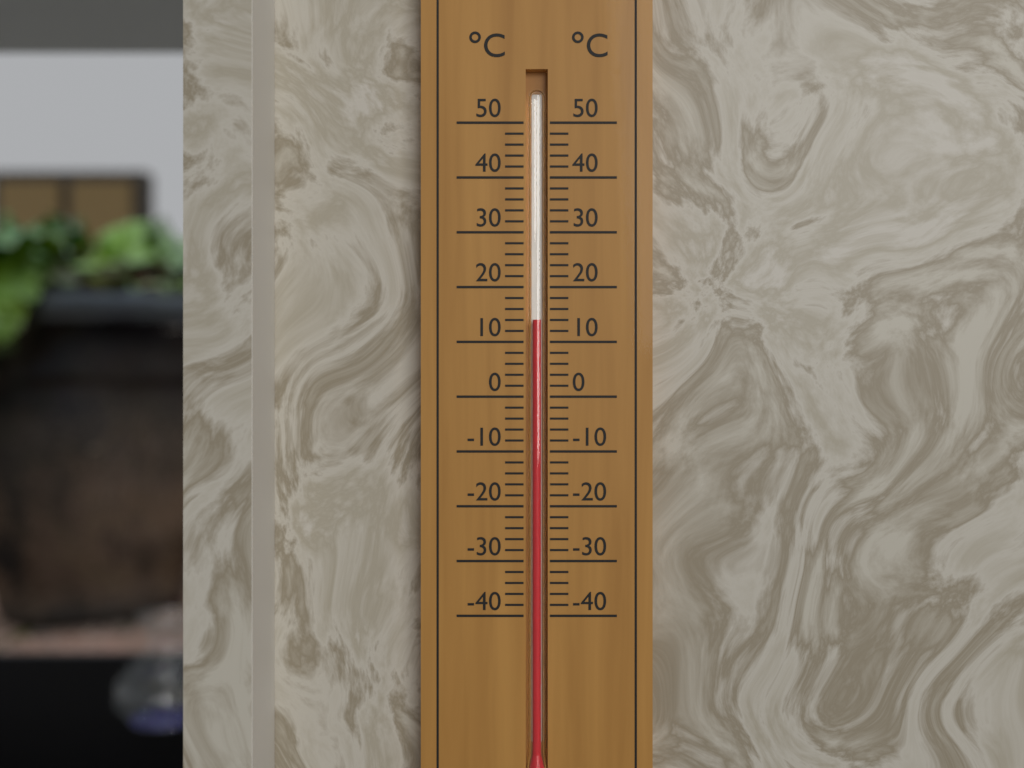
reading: 14 °C
